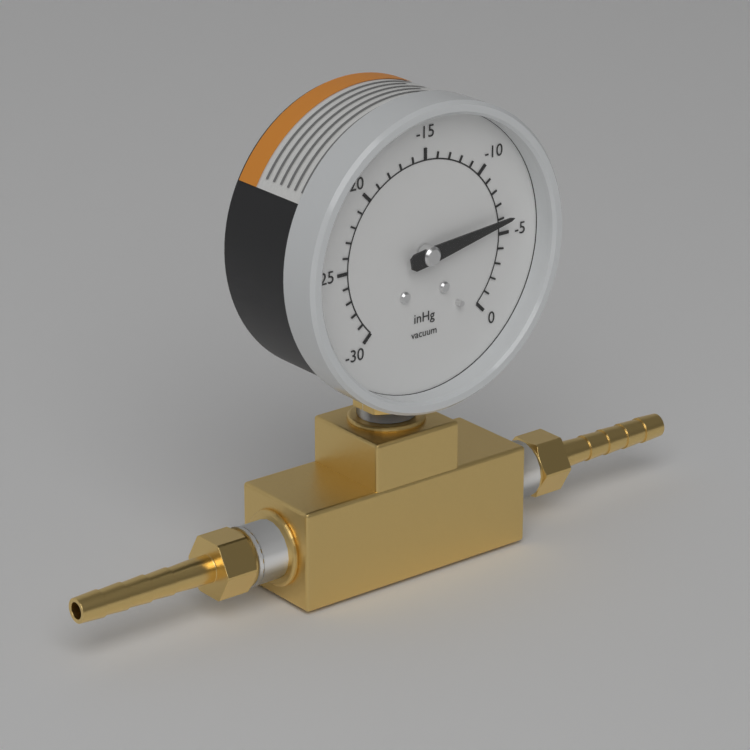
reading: -6 inHg
